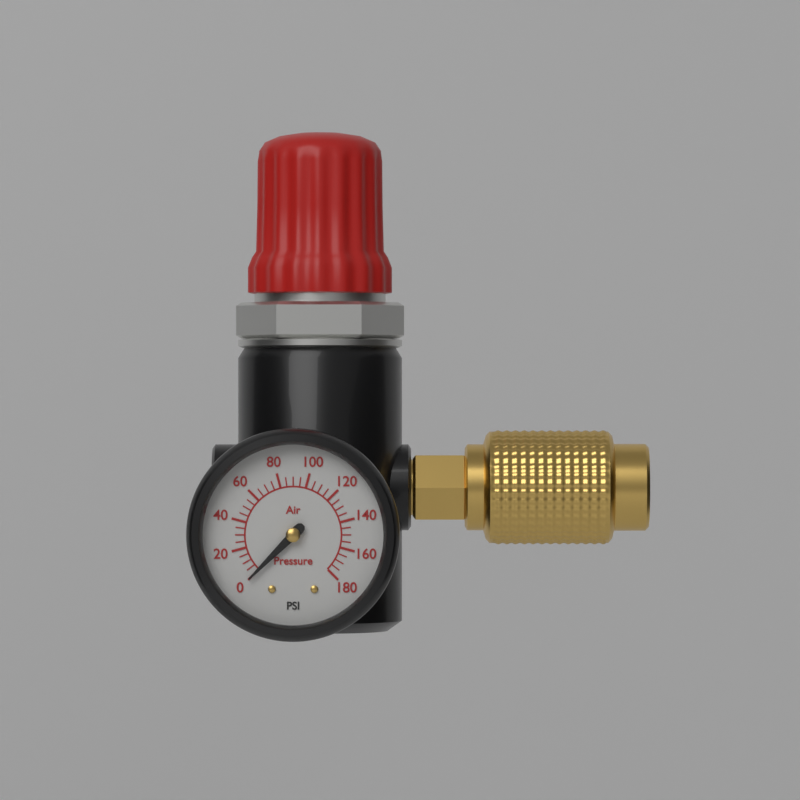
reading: 0 psi
